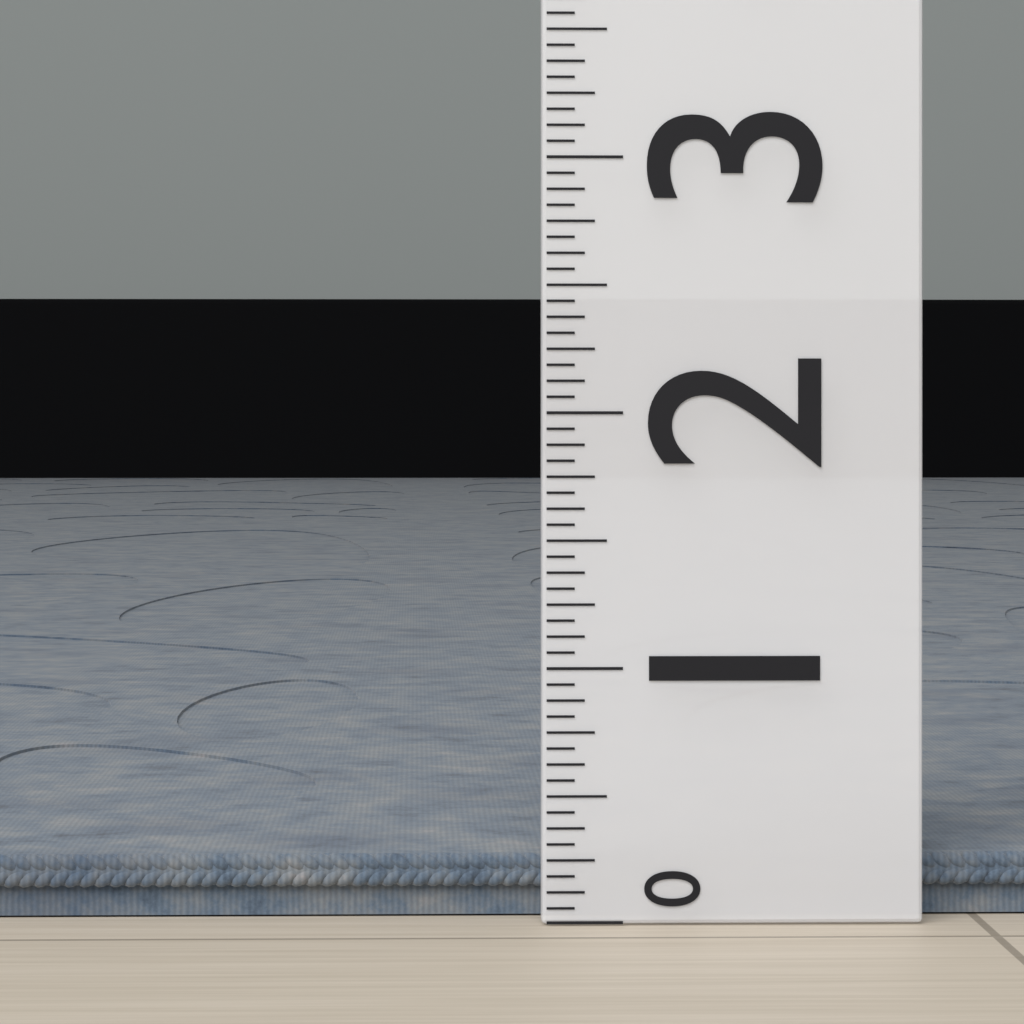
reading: 0.2500 (no unit)
